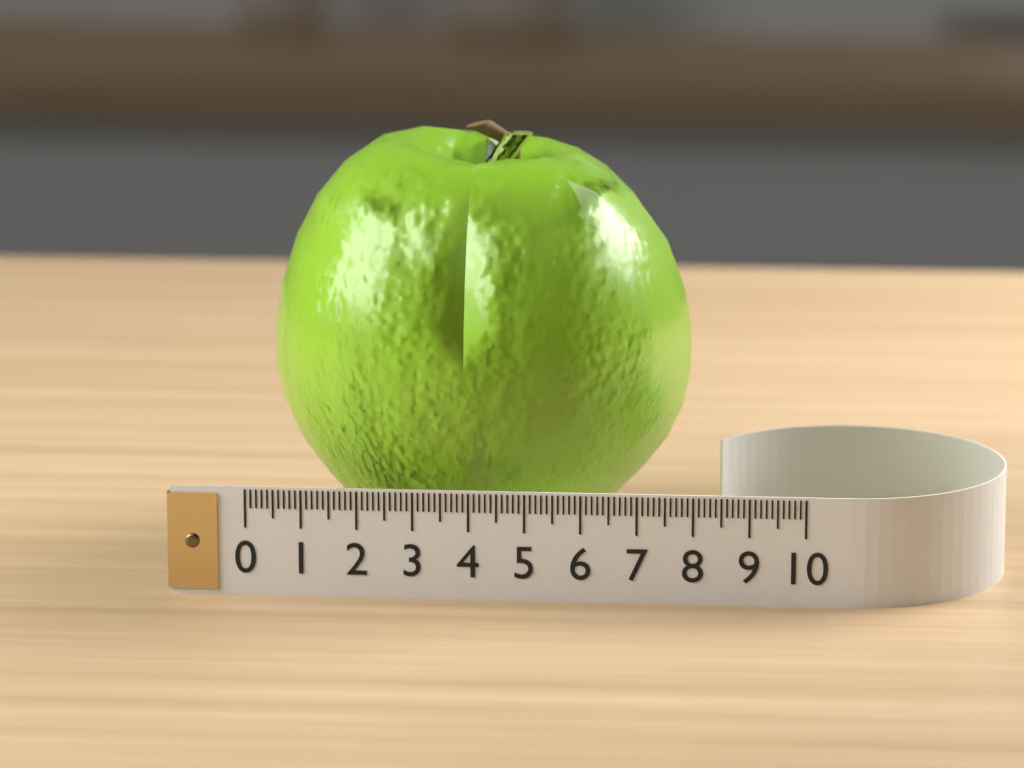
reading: 7.8 (no unit)
